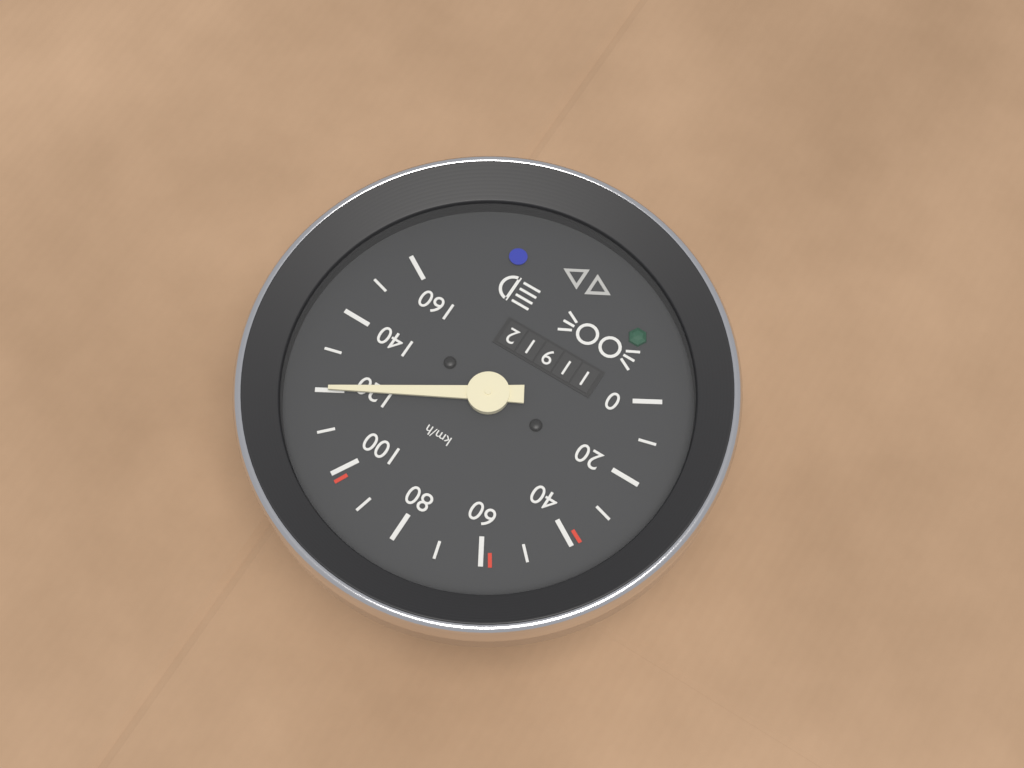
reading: 120 km/h
